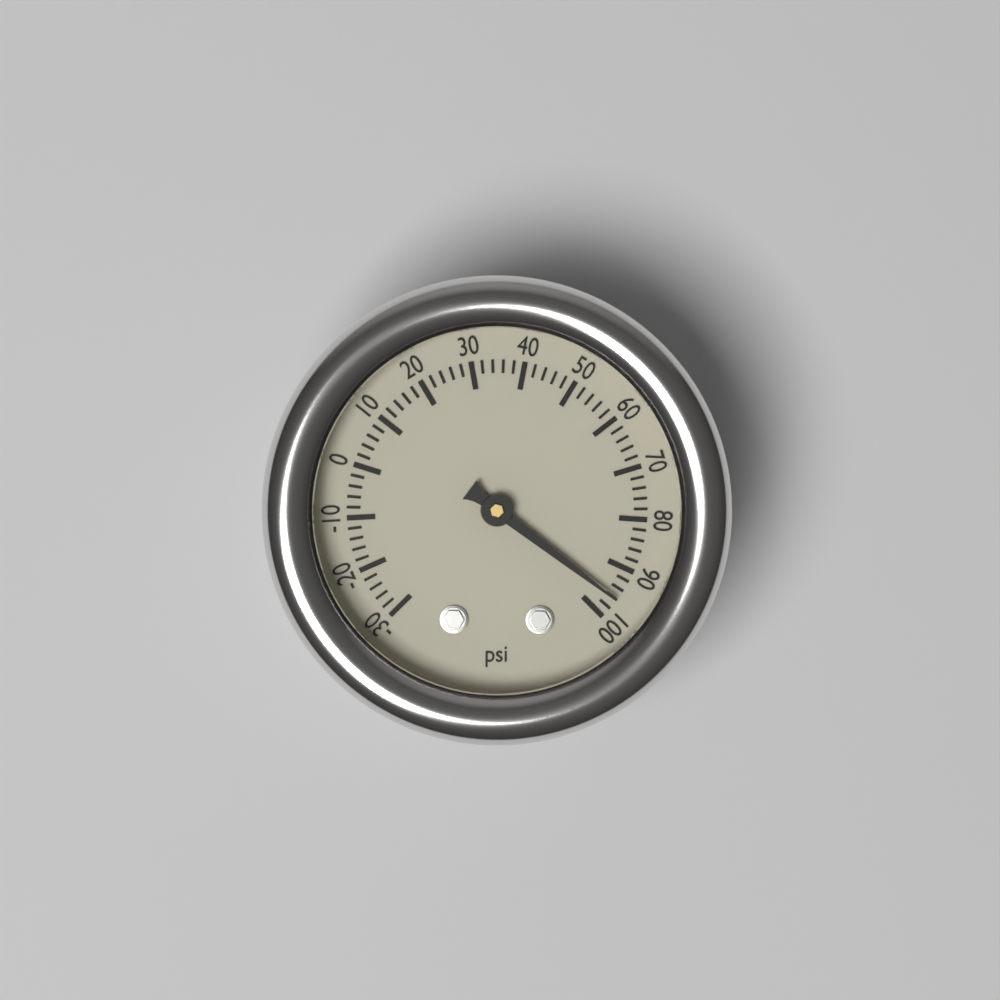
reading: 96 psi
